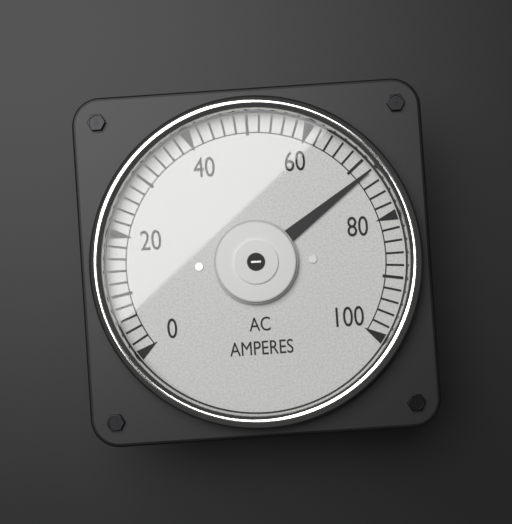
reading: 72 A
